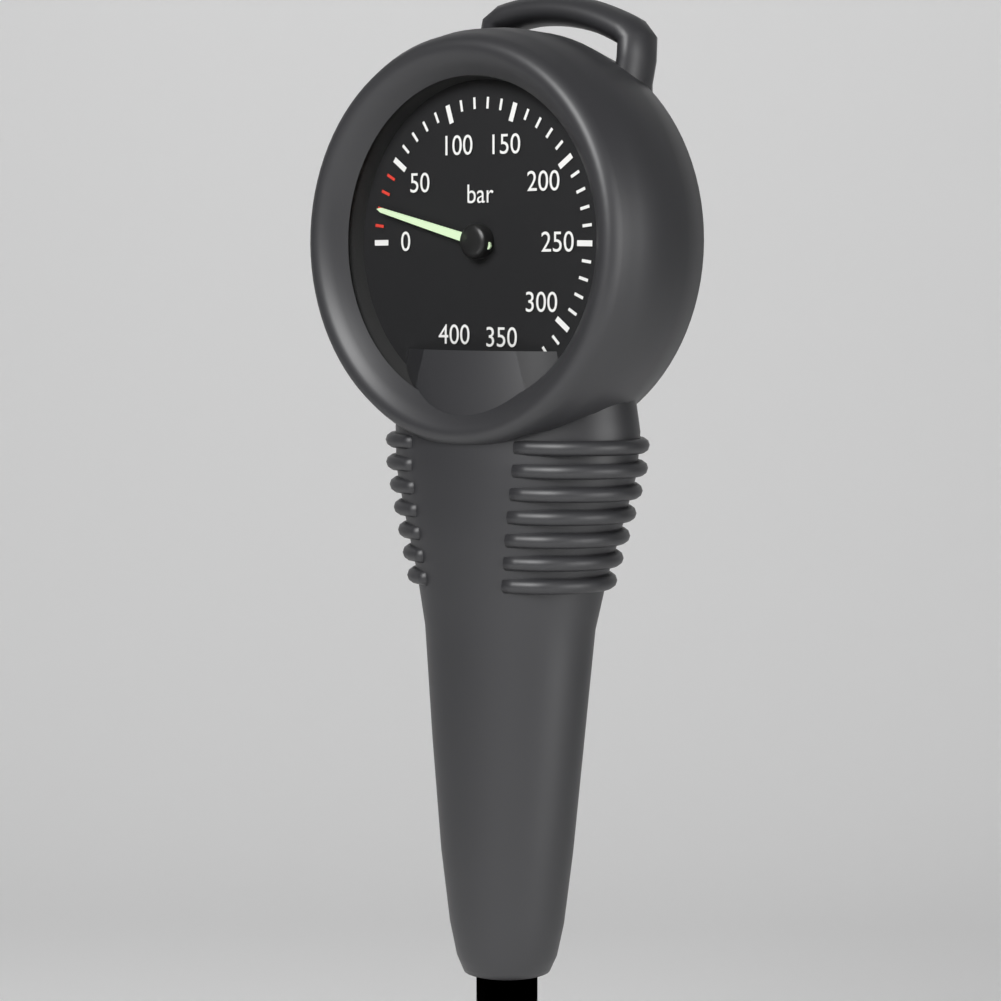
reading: 20 bar
